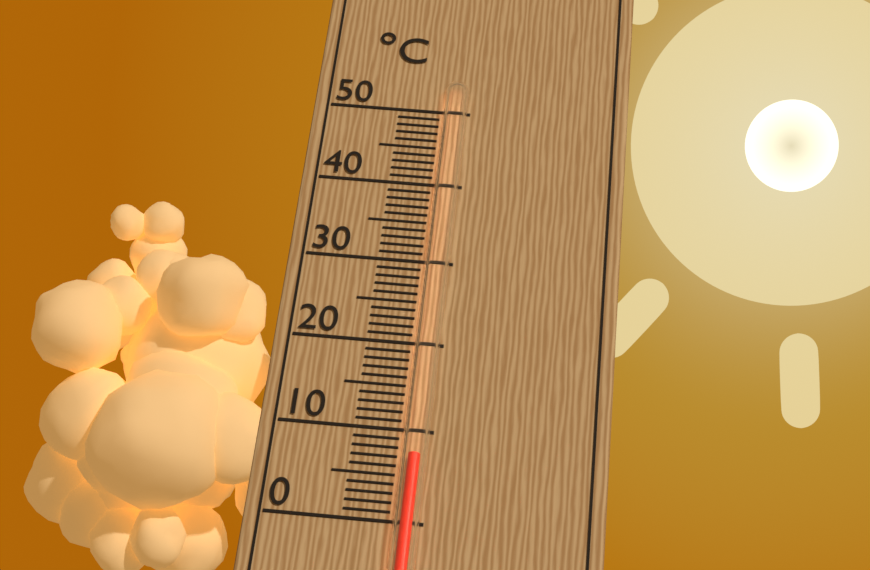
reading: 7 °C
